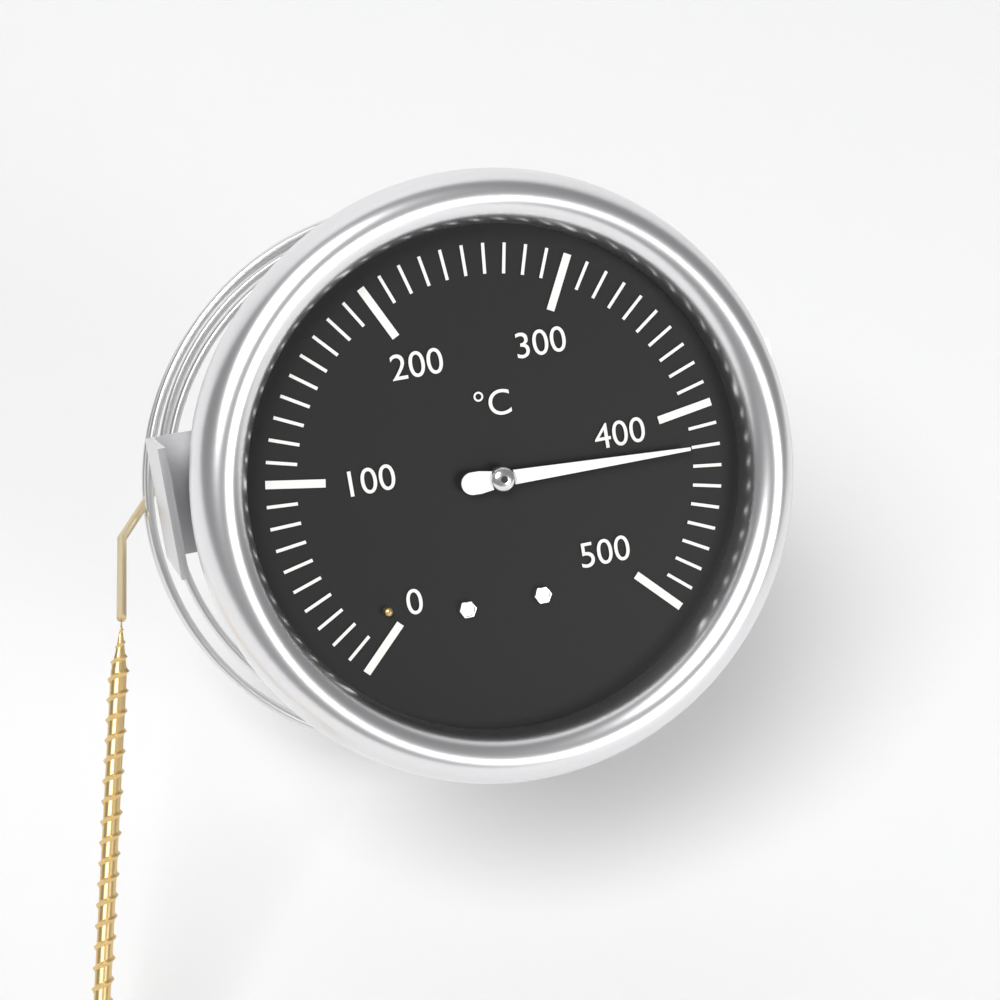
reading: 420 °C
